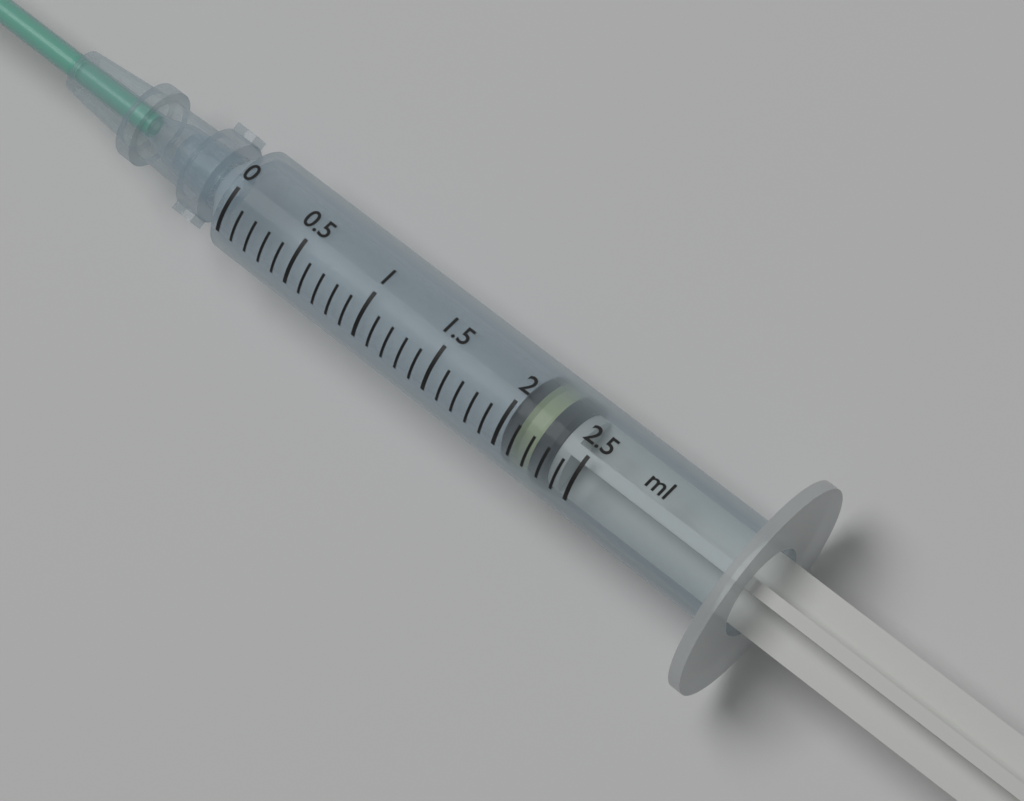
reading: 2.0 ml
